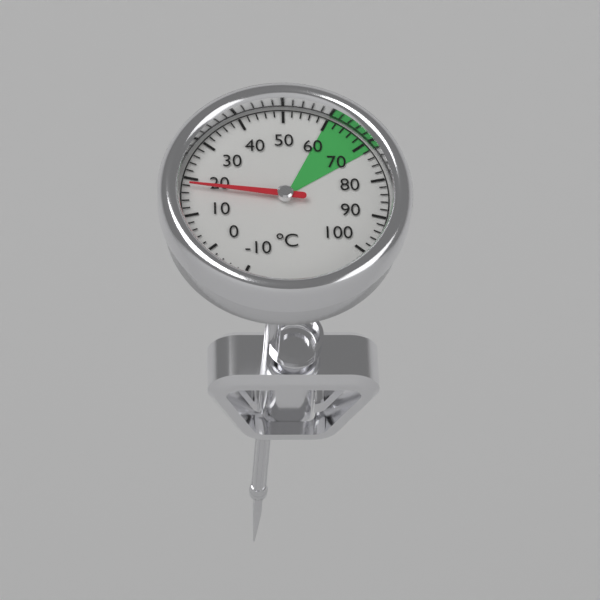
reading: 18 °C
